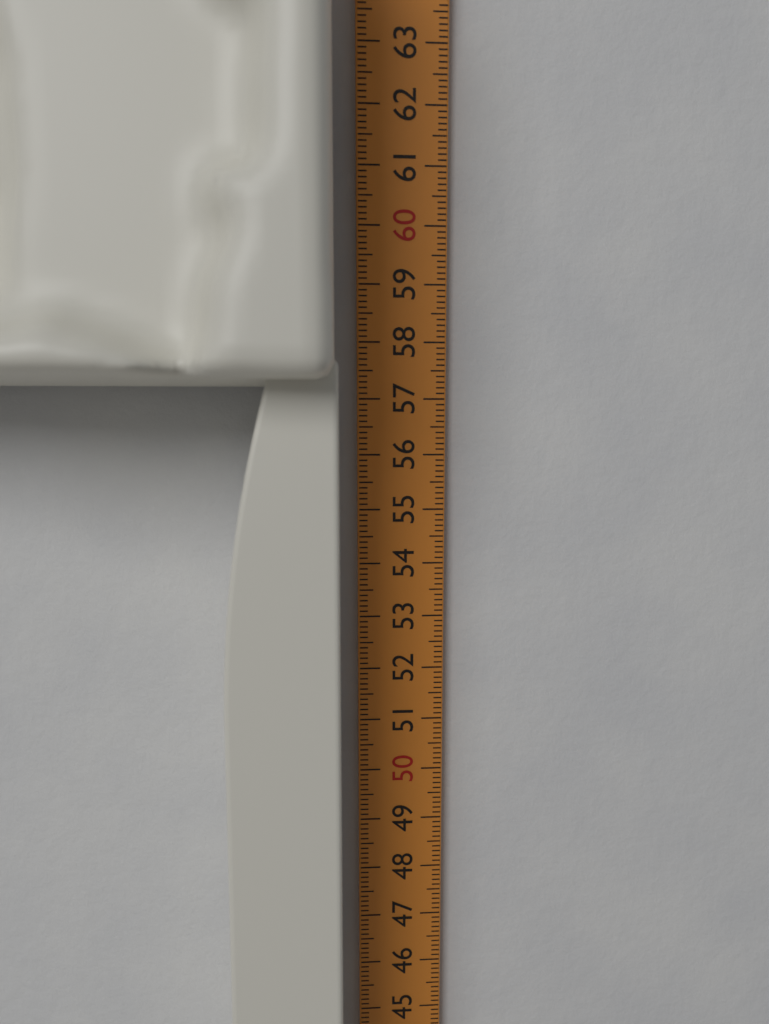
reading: 57.5 cm
